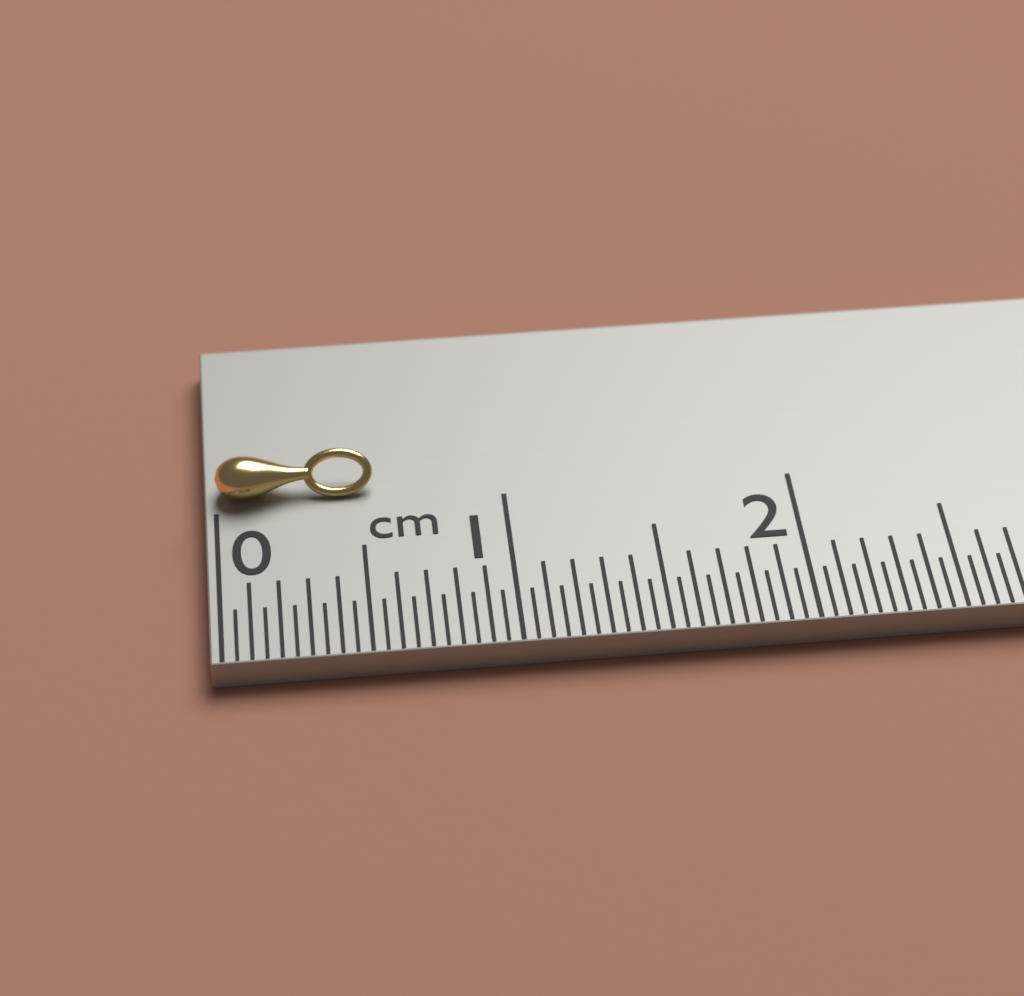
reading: 0.55 cm
